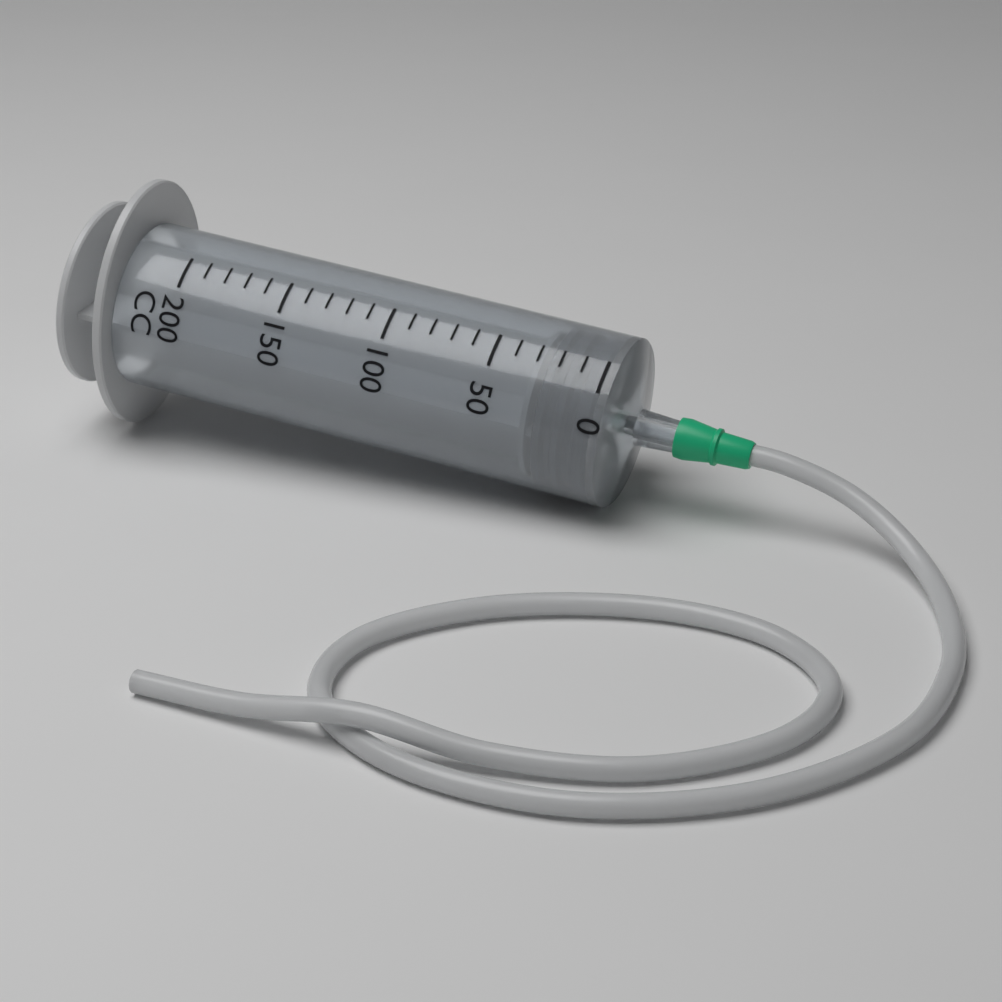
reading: 0 cc
